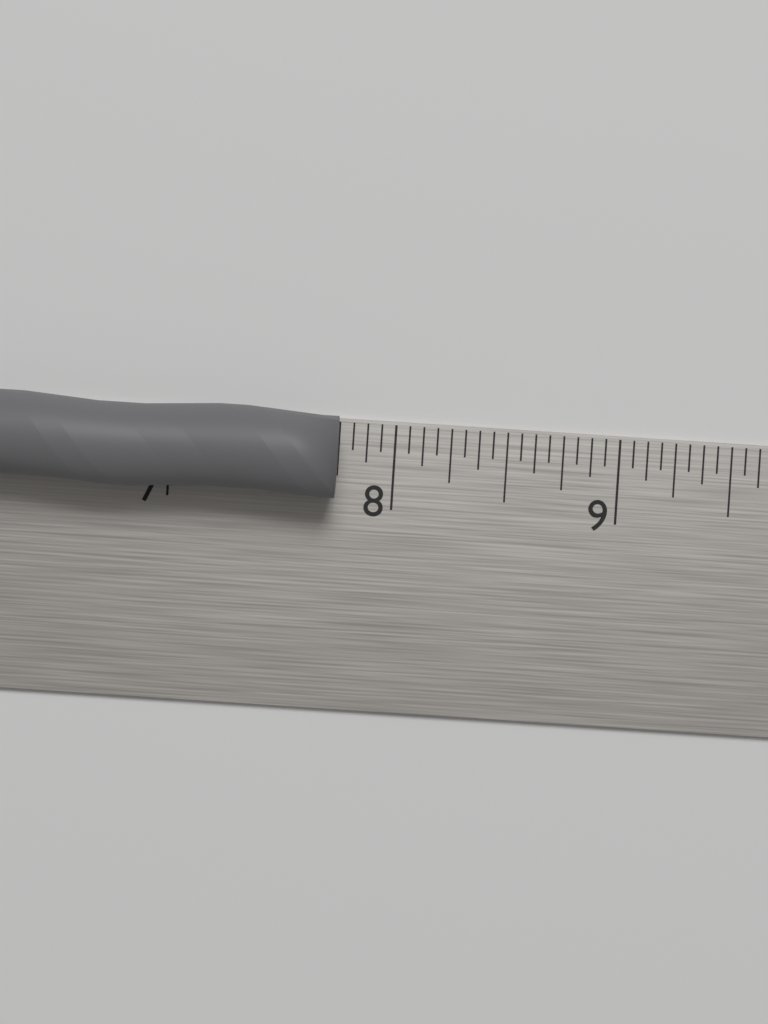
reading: 7.7500 in
